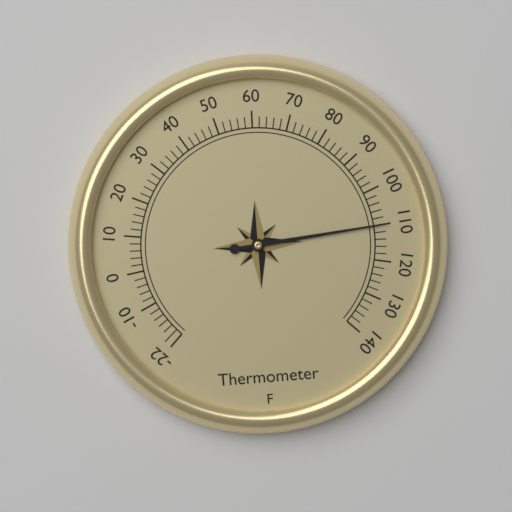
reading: 110 °F
